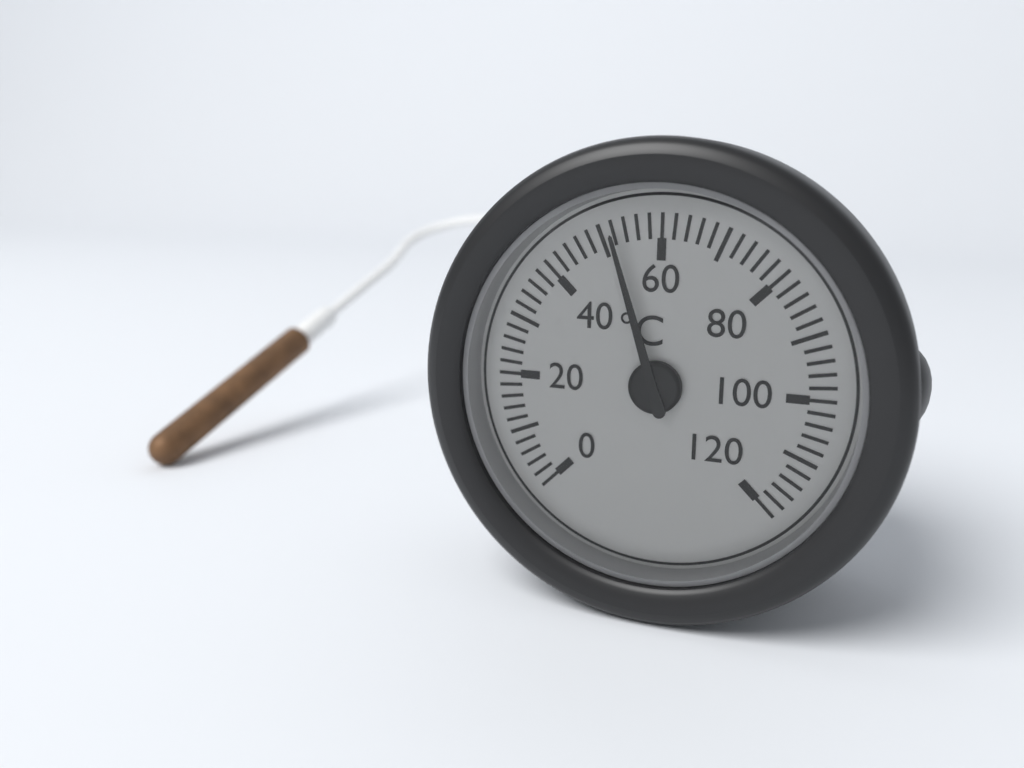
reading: 52 °C
